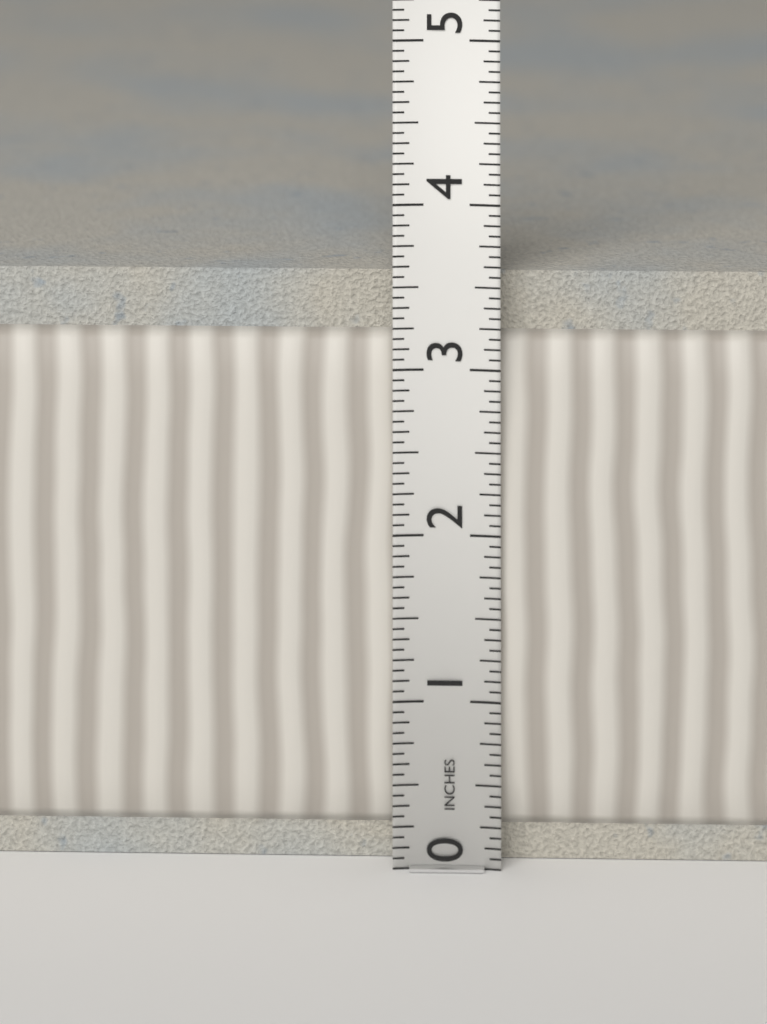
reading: 3.5625 in
